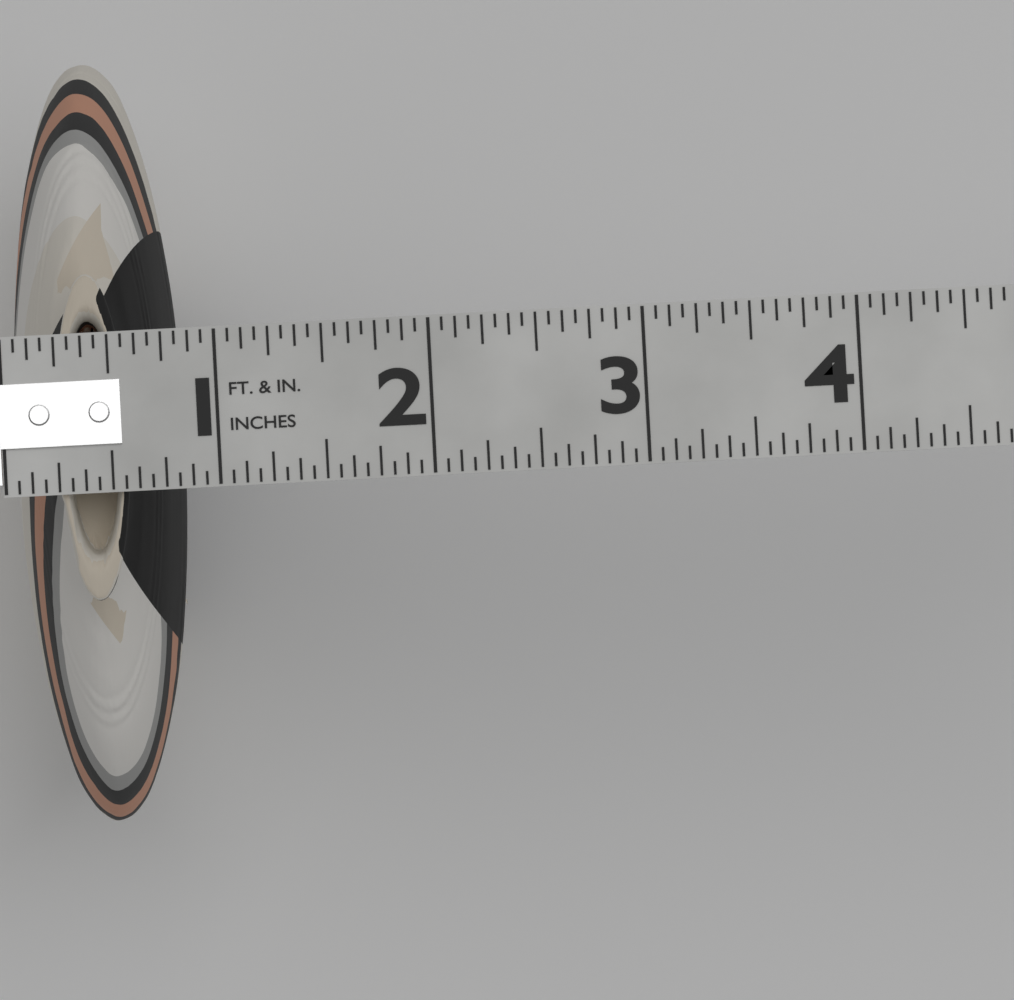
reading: 0.8125 in
